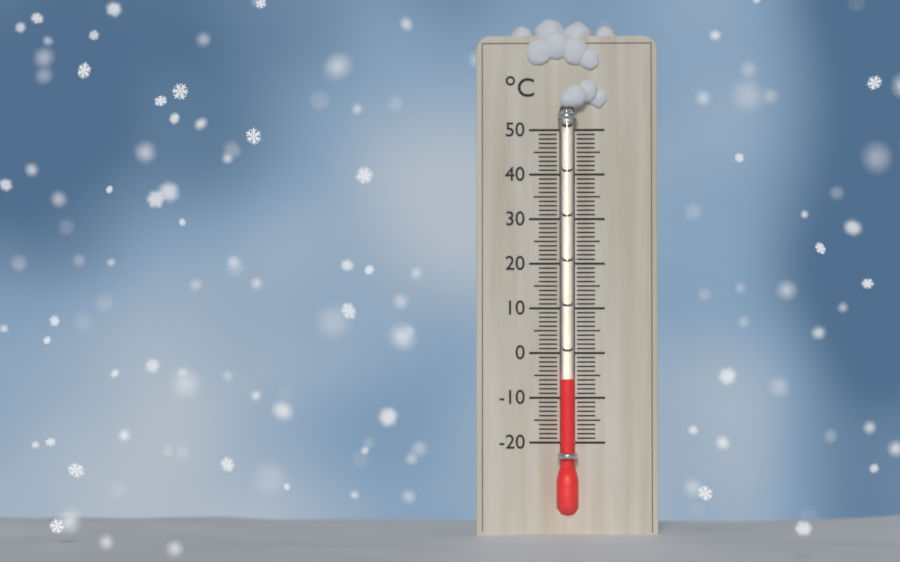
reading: -6 °C
